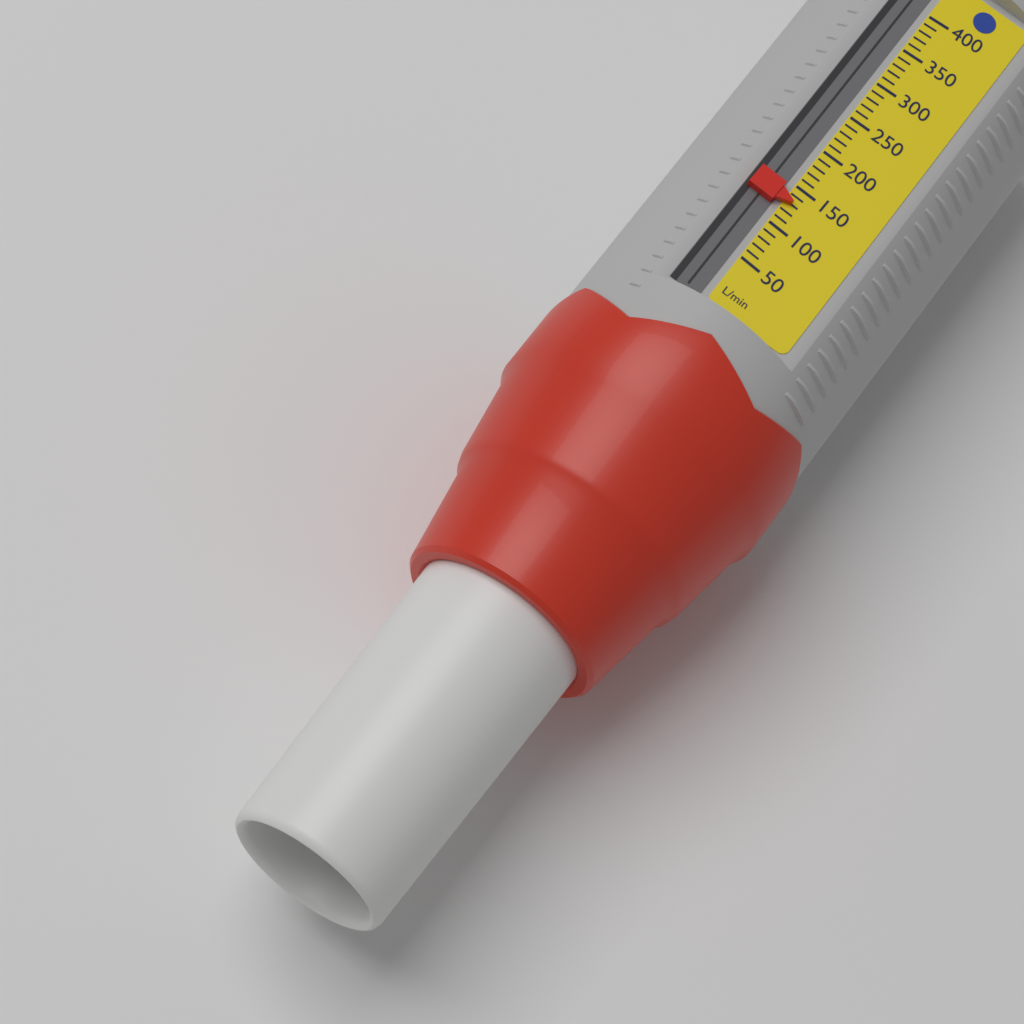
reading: 130 L/min
